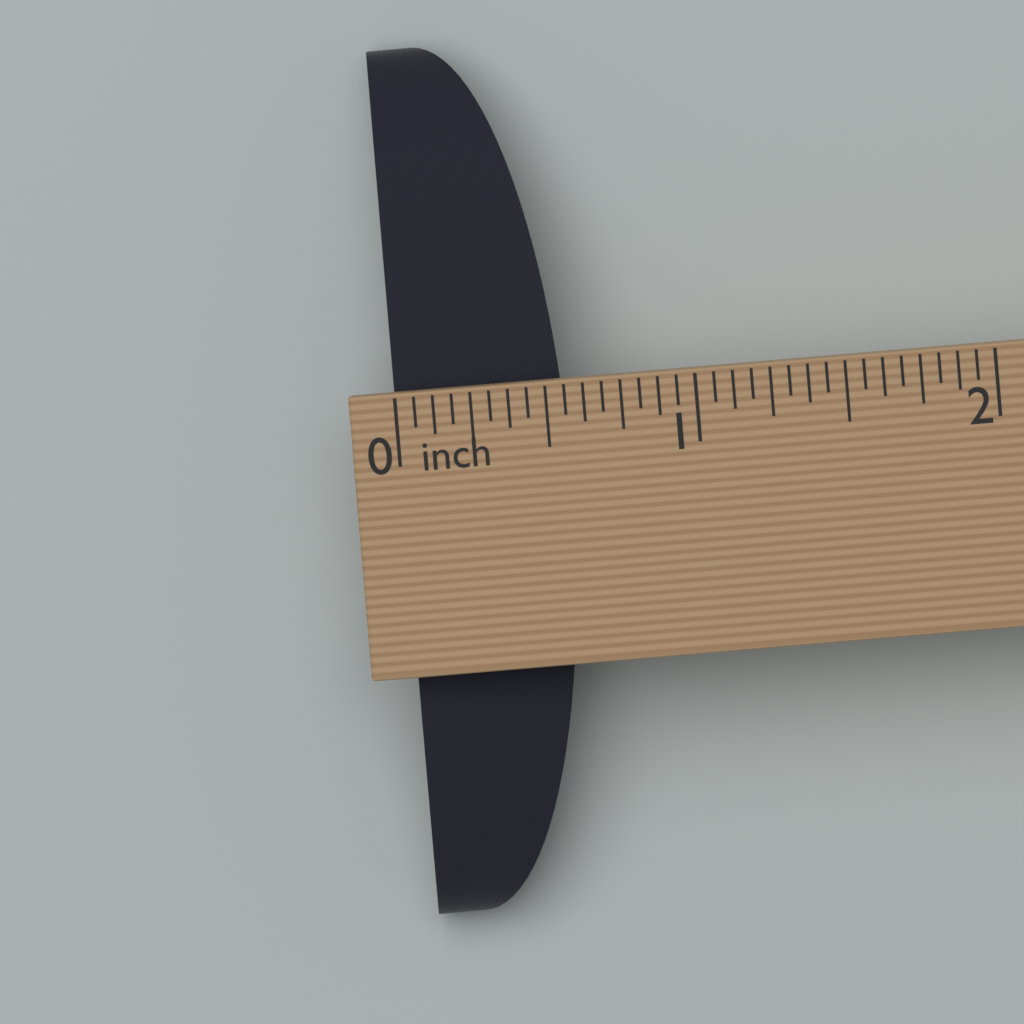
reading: 0.5625 in
